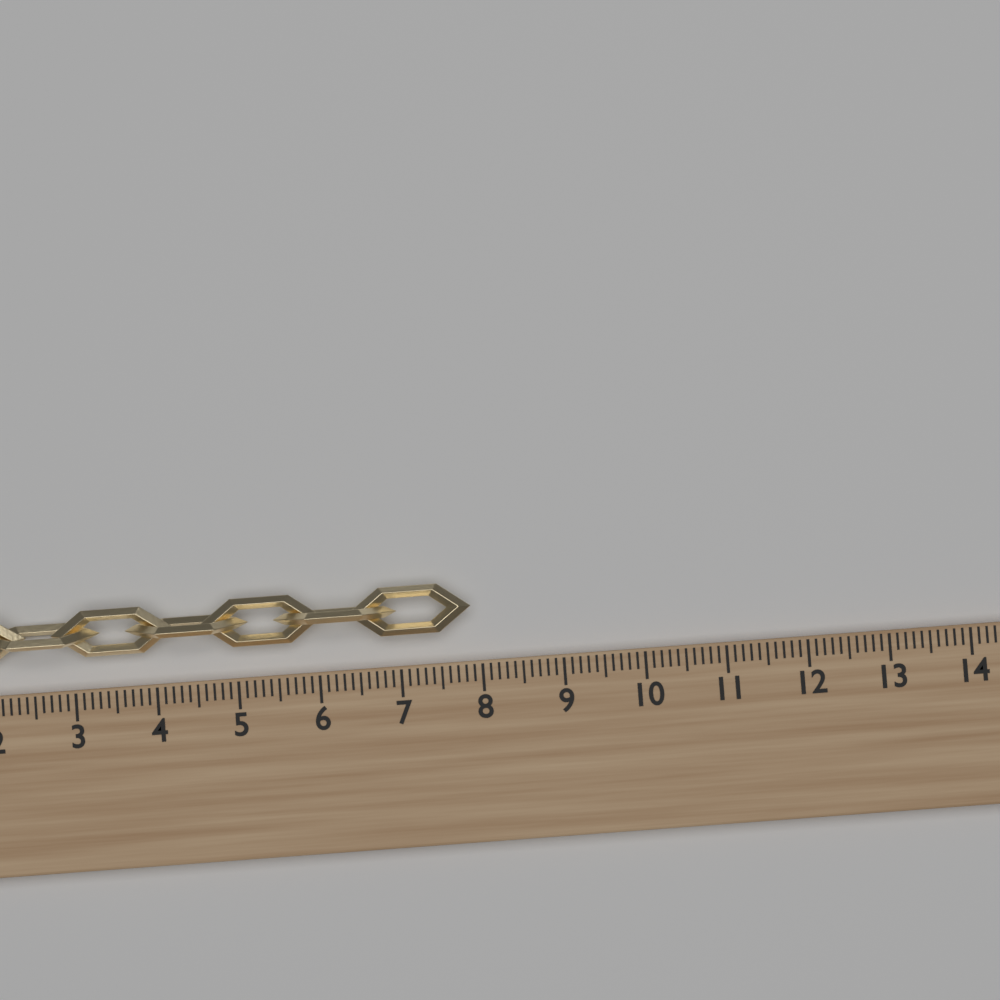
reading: 7.9 (no unit)
